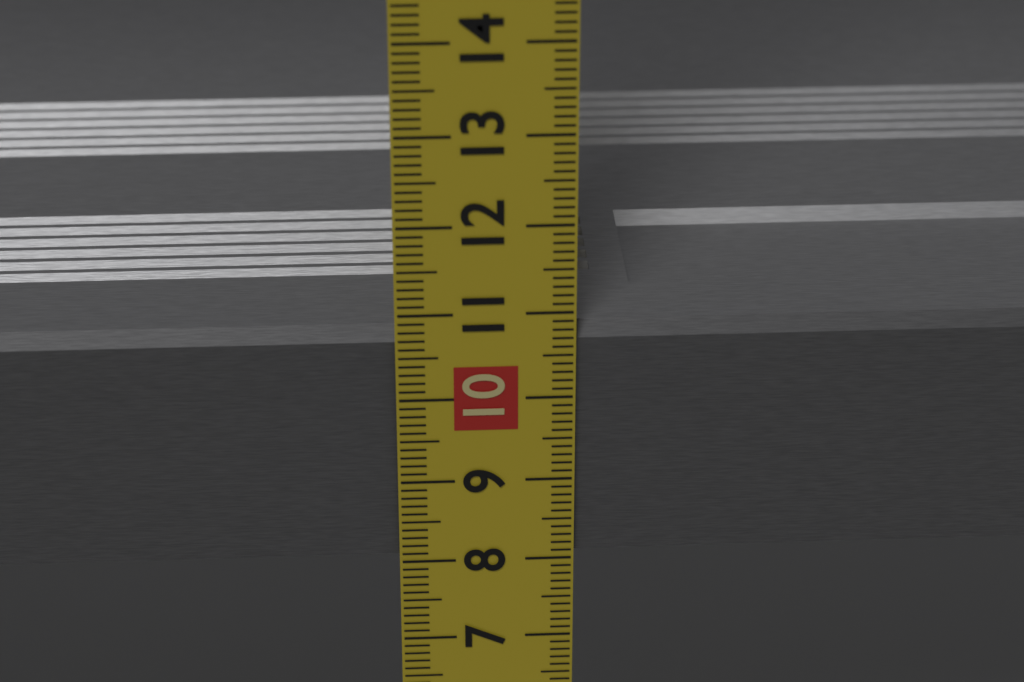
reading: 10.8 cm
